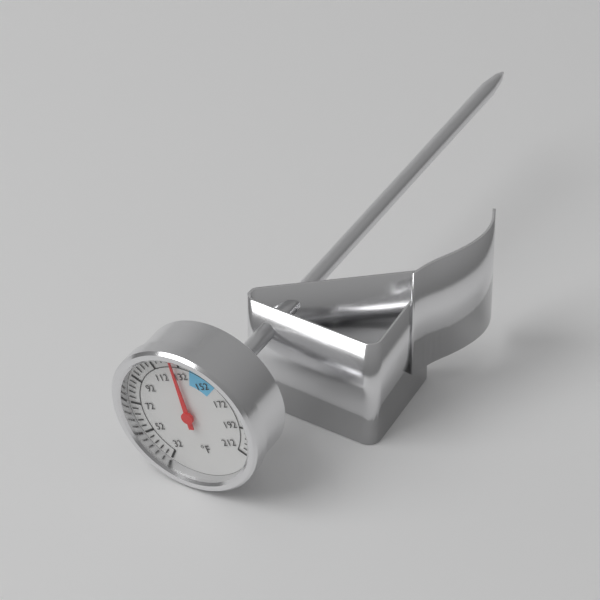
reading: 128 °F
